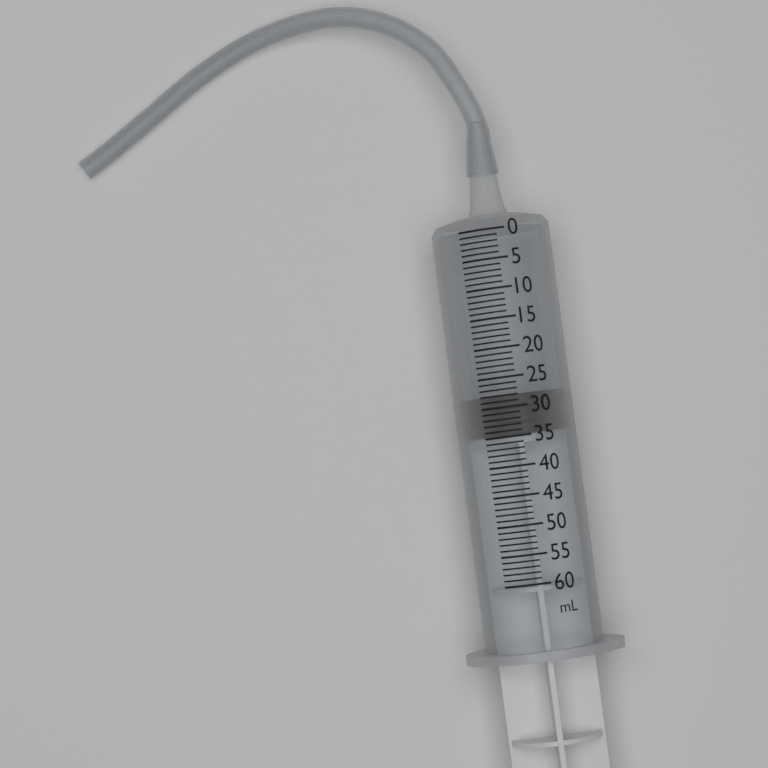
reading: 28 ml
